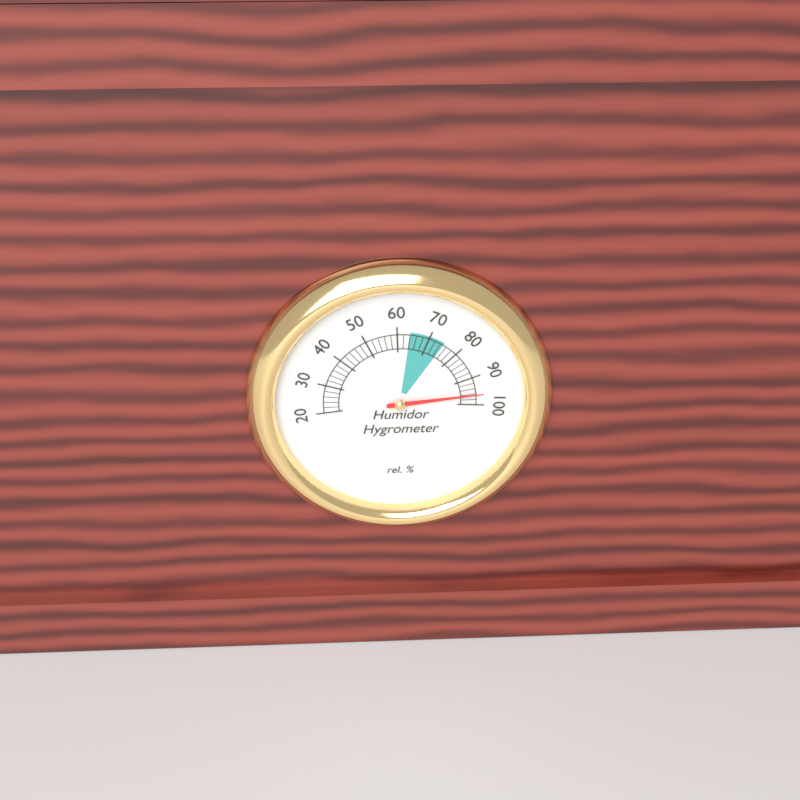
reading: 96 %
